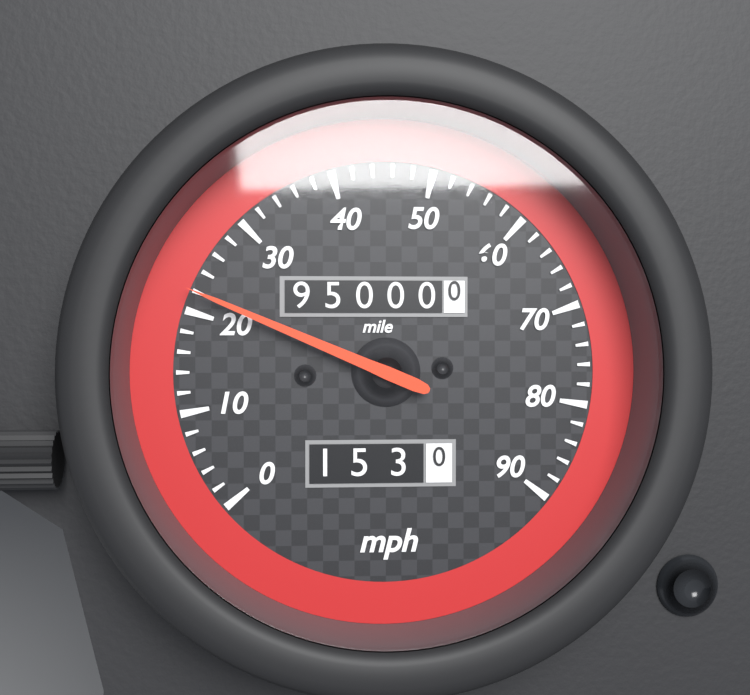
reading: 22 mph
